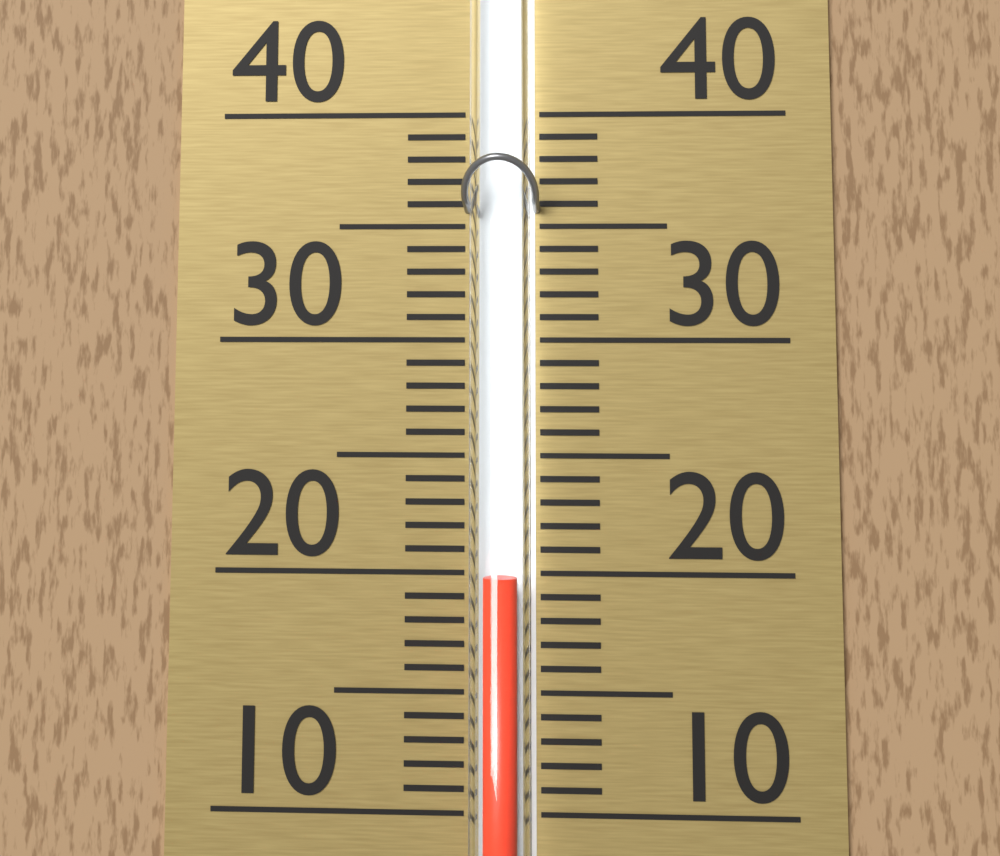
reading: 20 (no unit)
